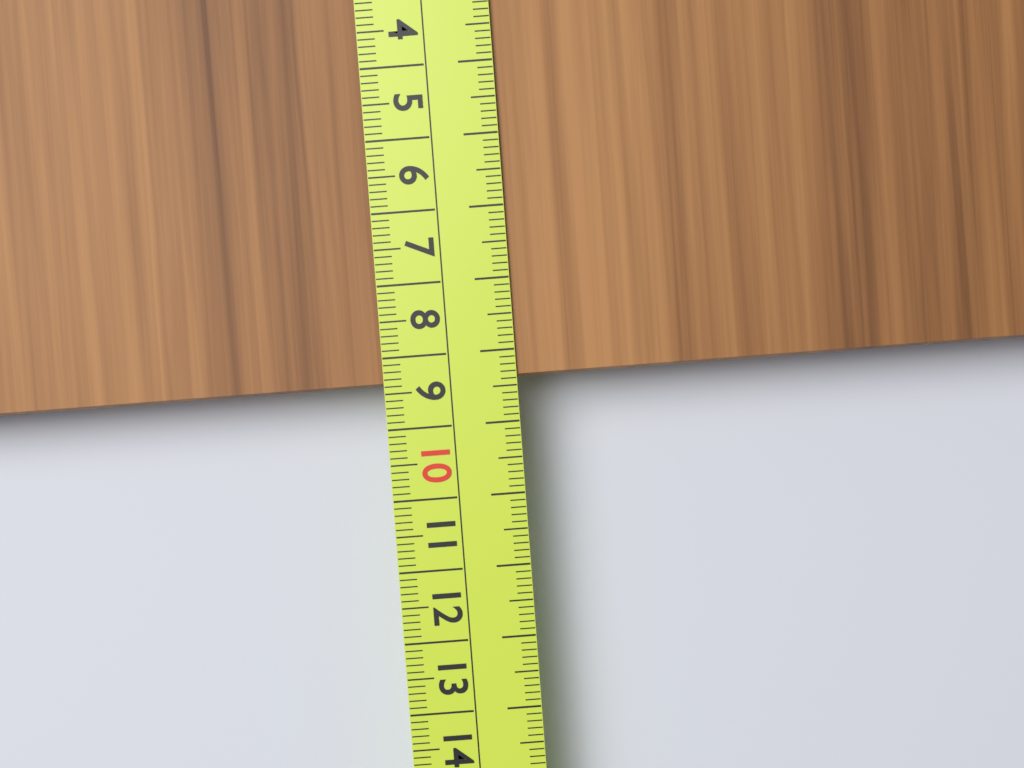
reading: 8.4 cm
